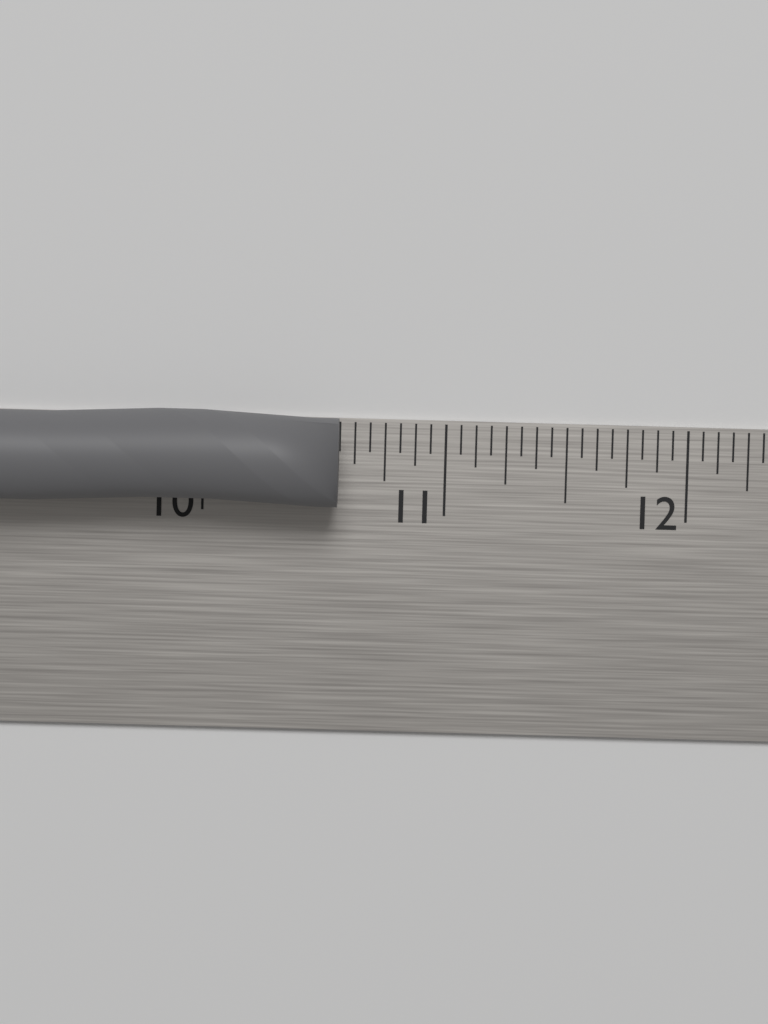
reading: 10.5625 in
